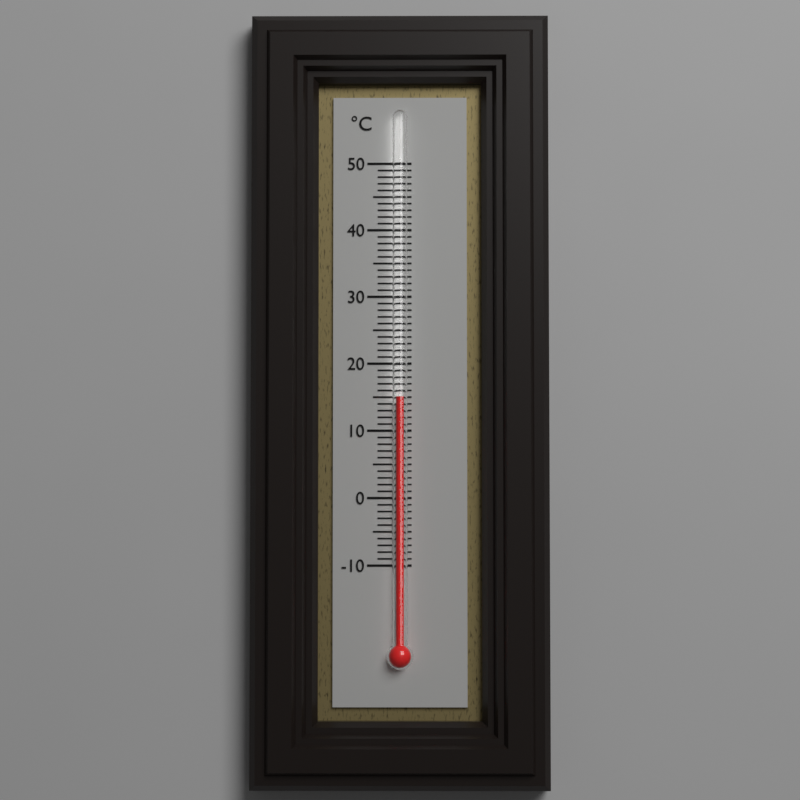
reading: 15 °C
